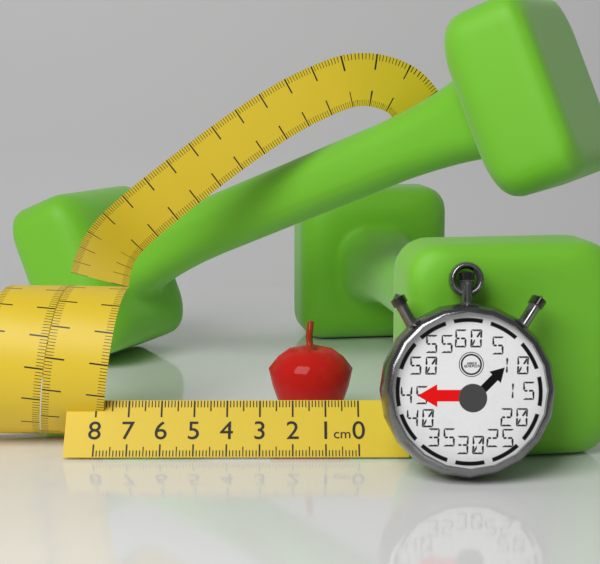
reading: 2.8 cm
